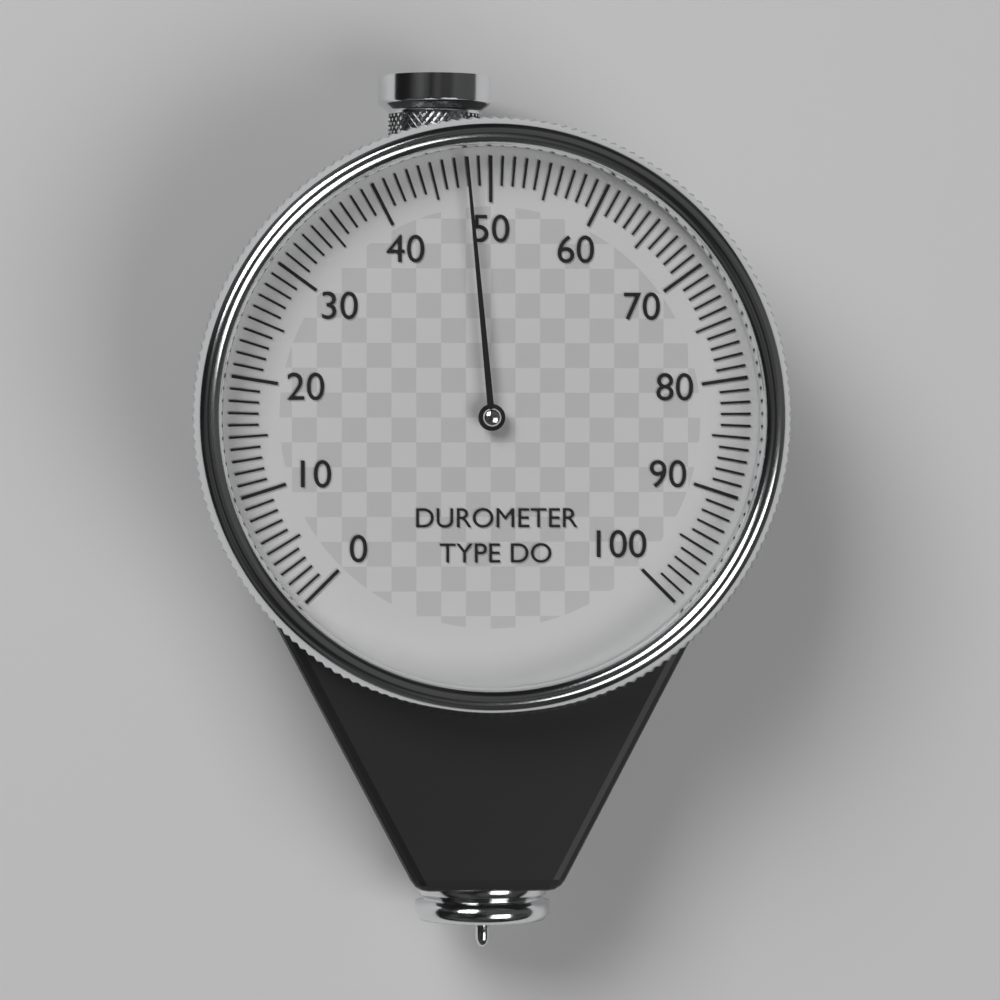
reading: 48 (no unit)
